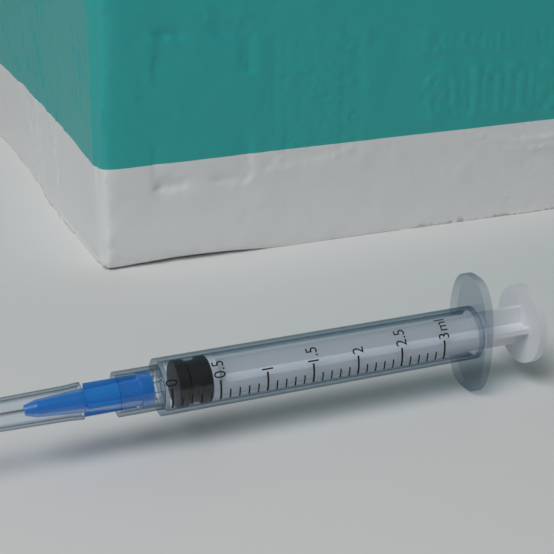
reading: 0.1 ml
